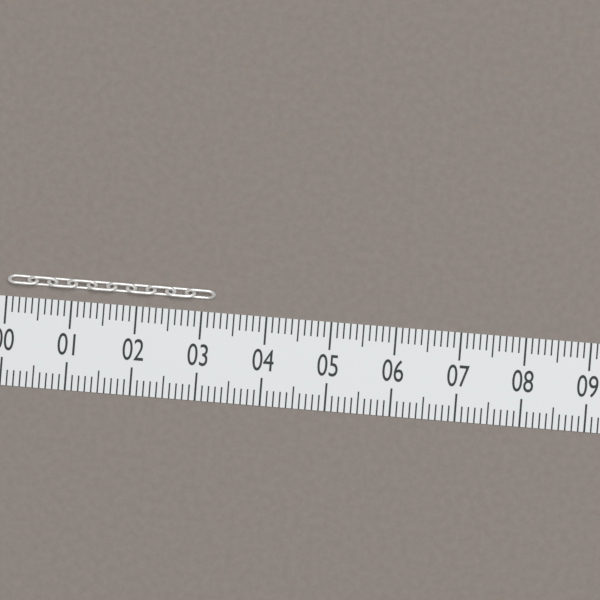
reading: 3.2 (no unit)
